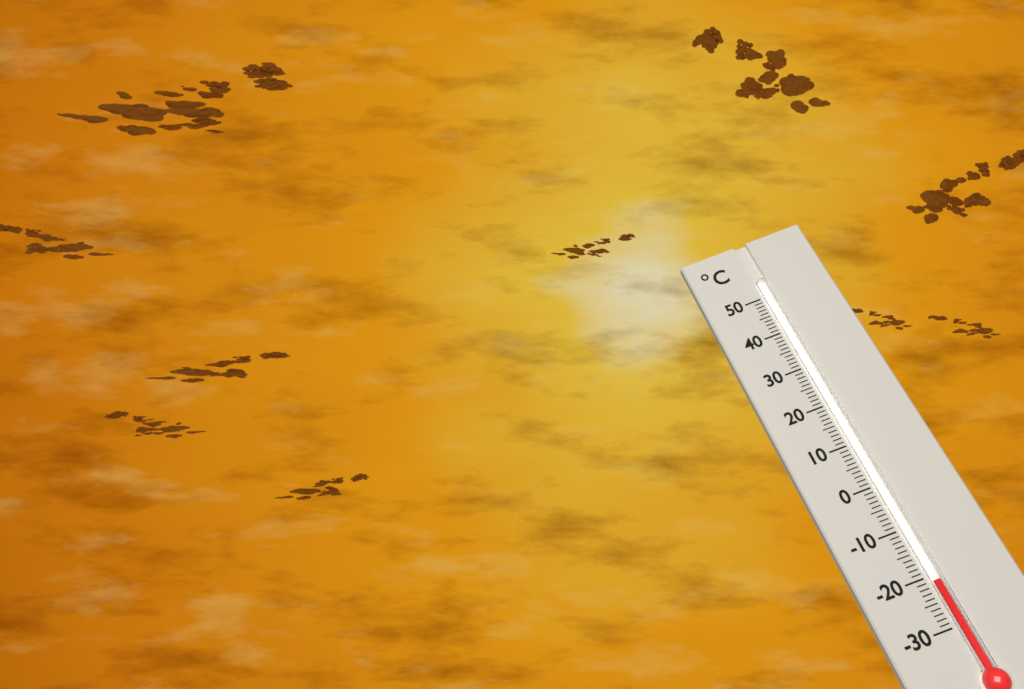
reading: -21 °C
